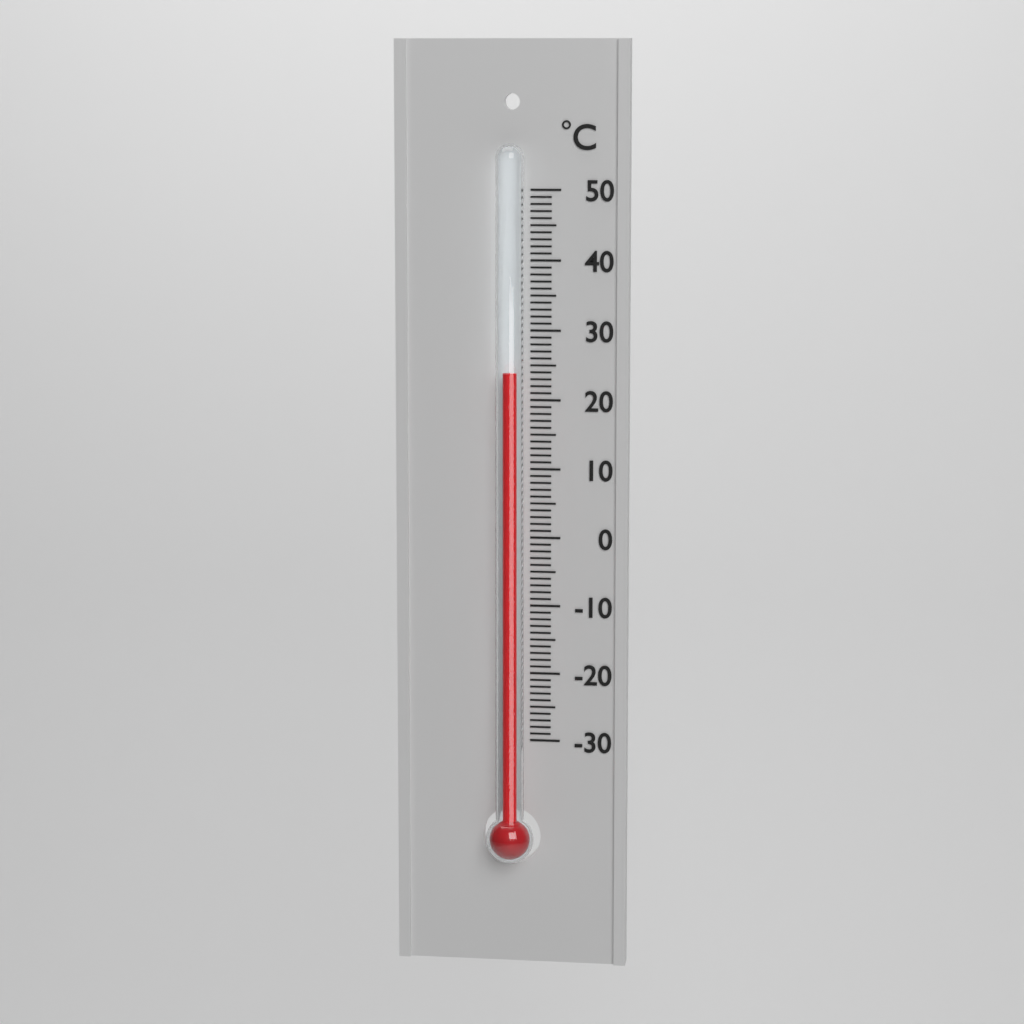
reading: 24 °C
